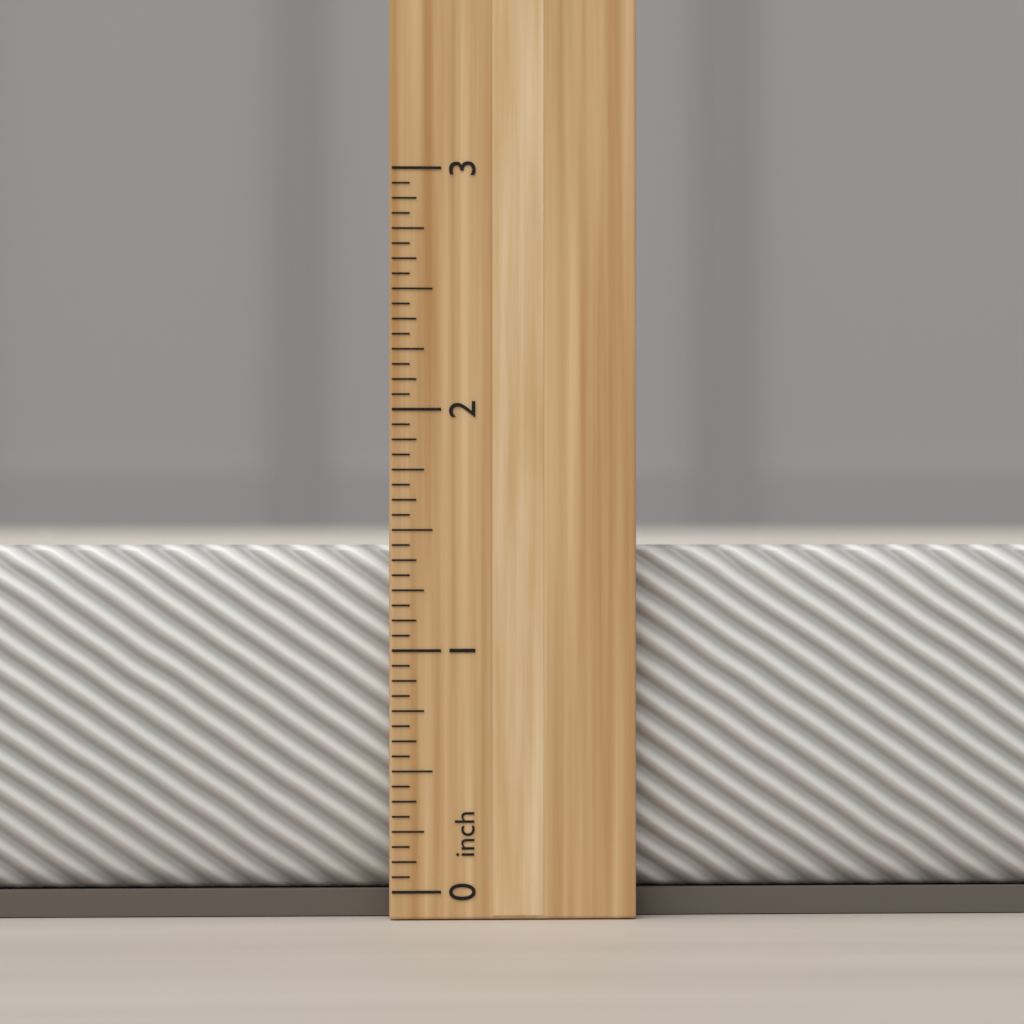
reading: 1.4375 inch
